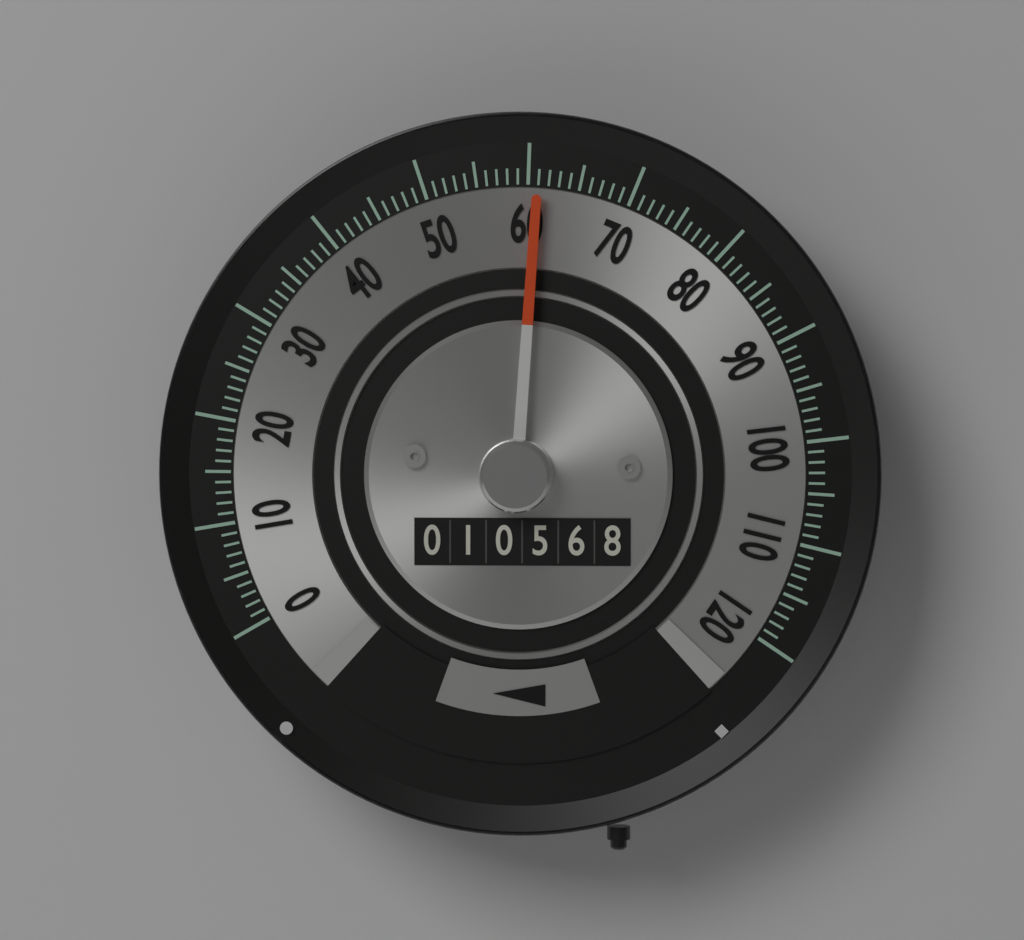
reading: 61 (no unit)
